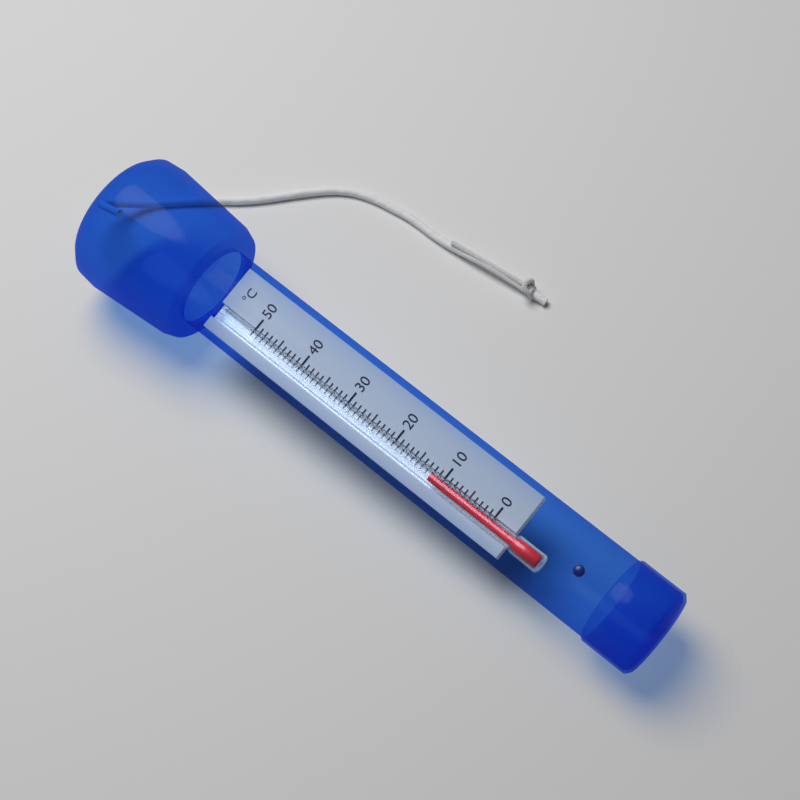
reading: 12 °C
